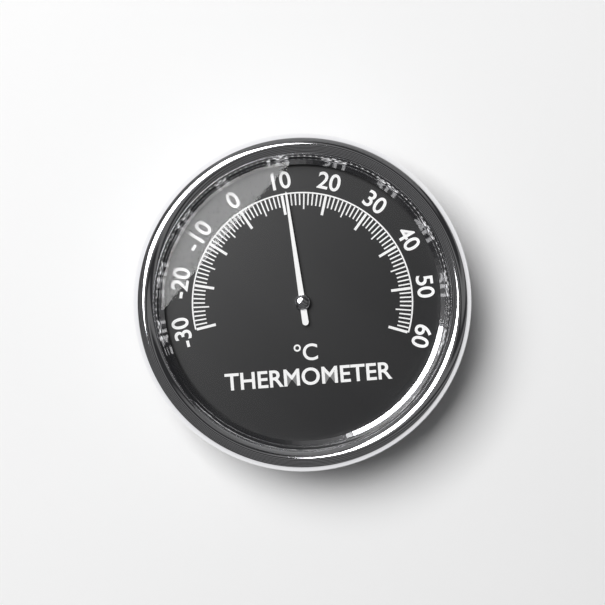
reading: 11 °C
